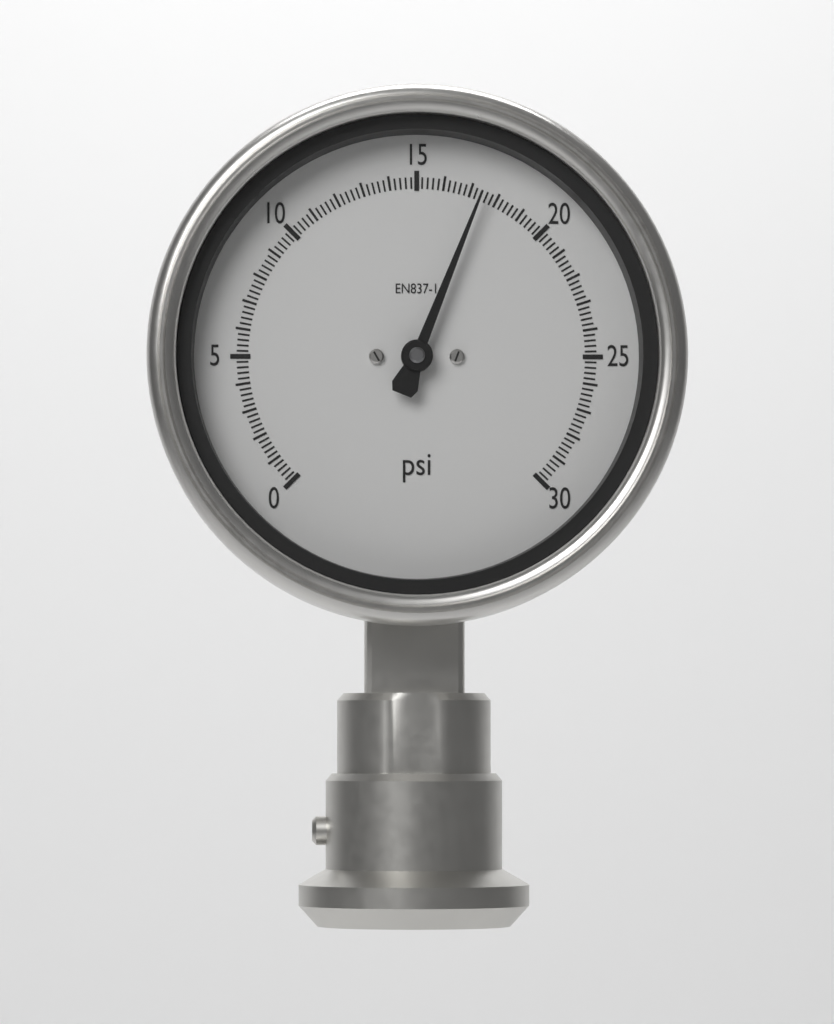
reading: 17.4 psi
